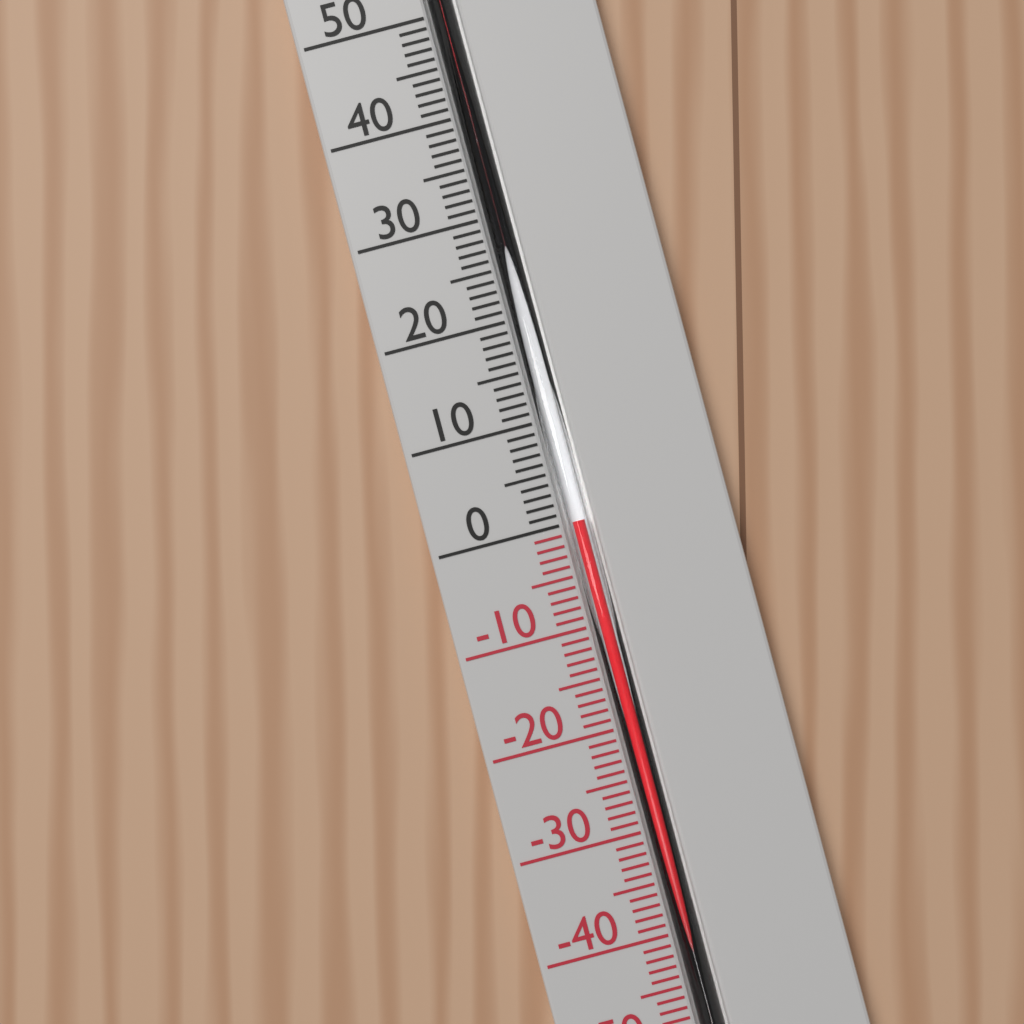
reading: 0 °C
